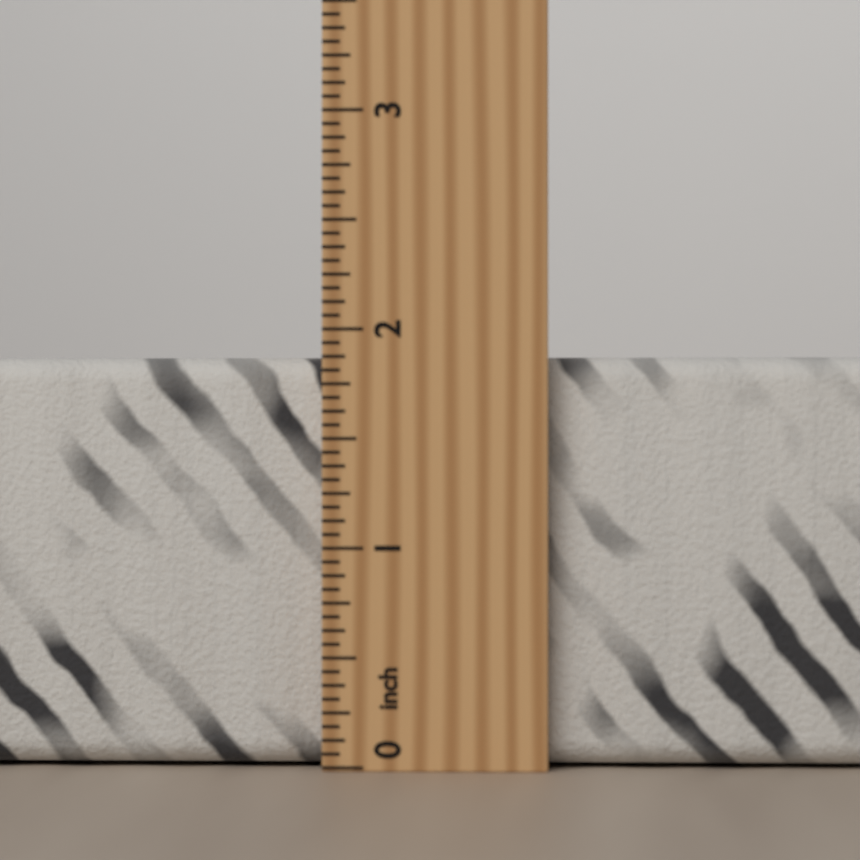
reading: 1.8750 inch
